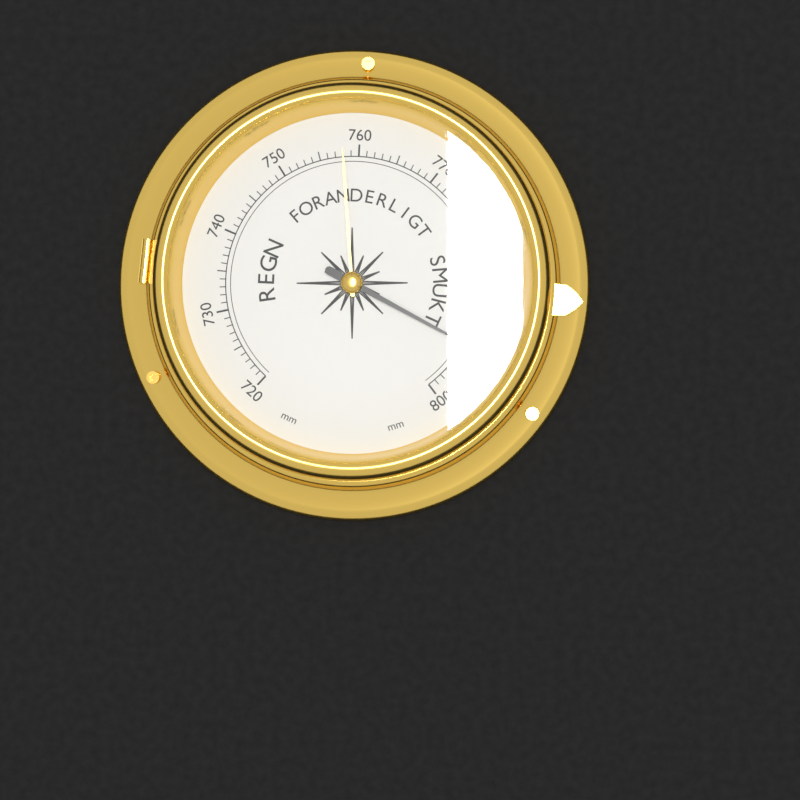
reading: 793 mm
